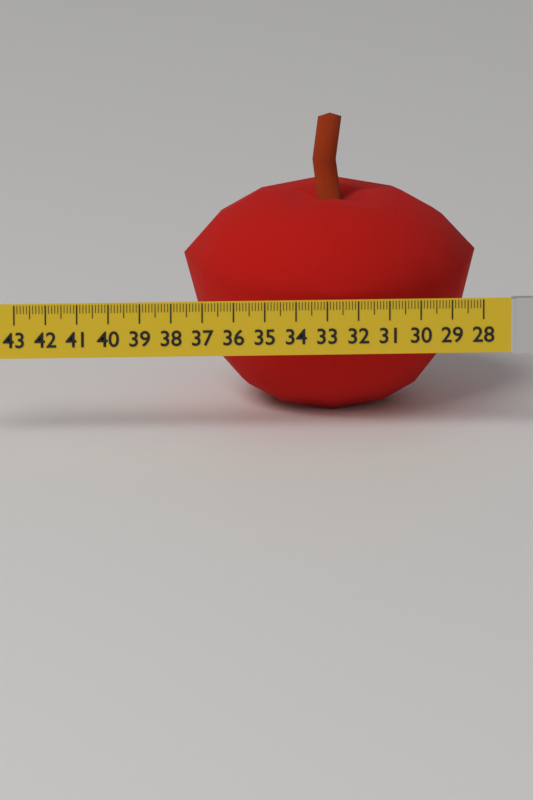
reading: 37.4 (no unit)
